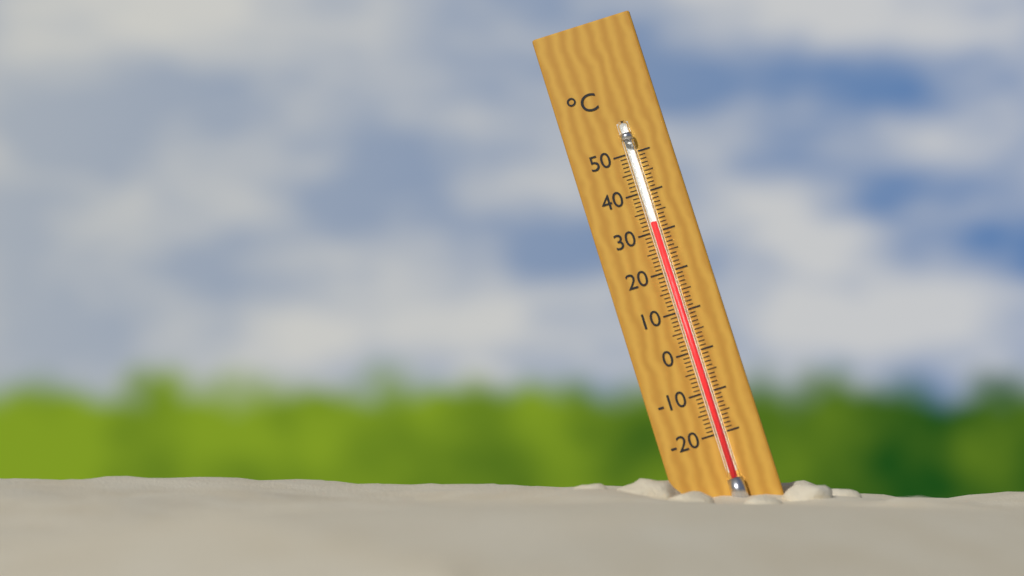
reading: 32 °C
